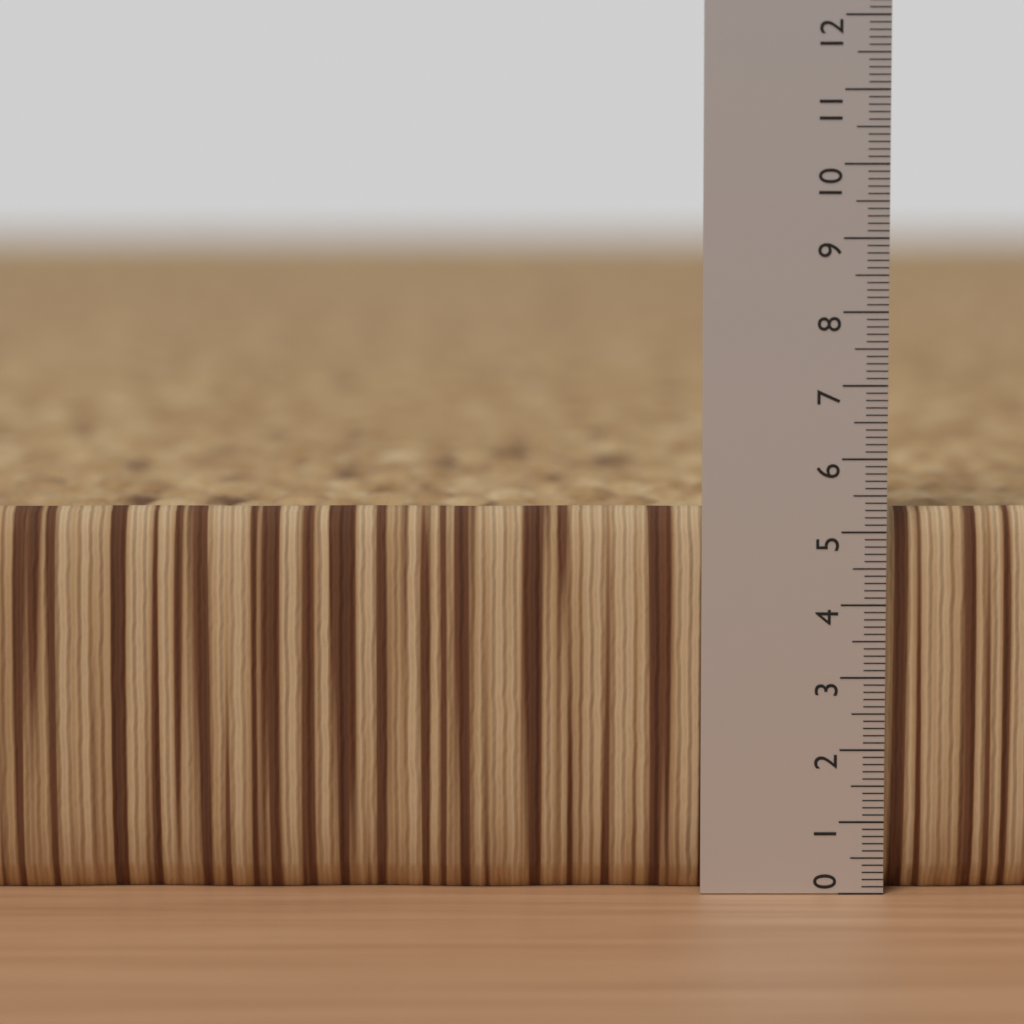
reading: 5.3 (no unit)
